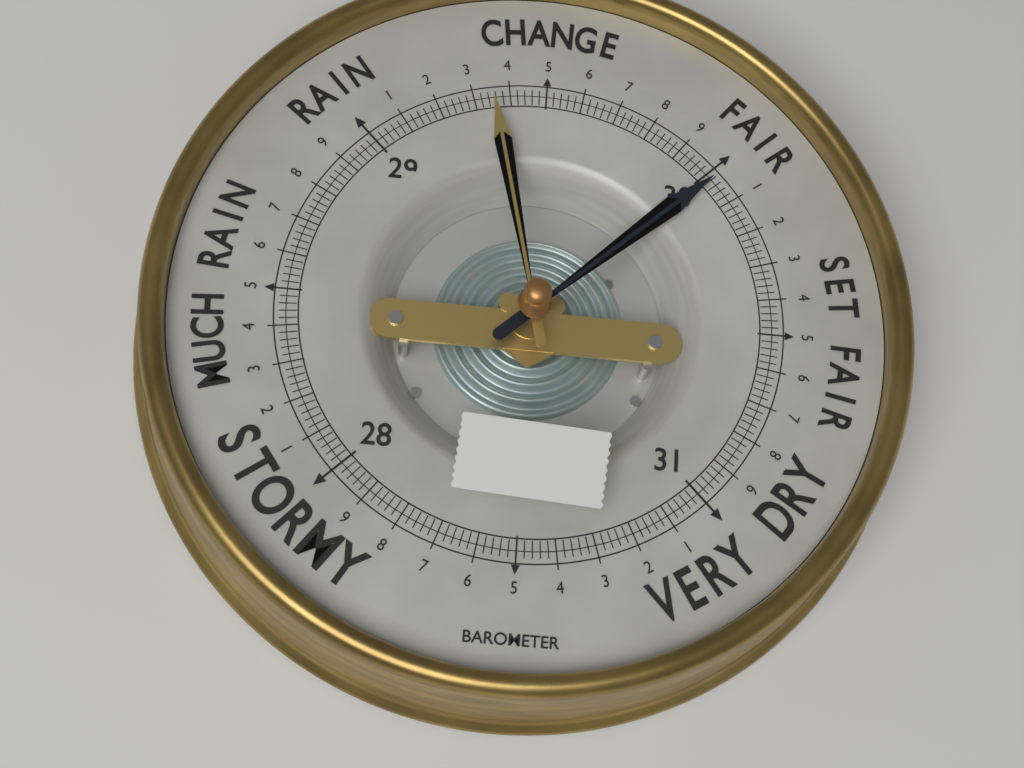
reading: 30.02 (no unit)
